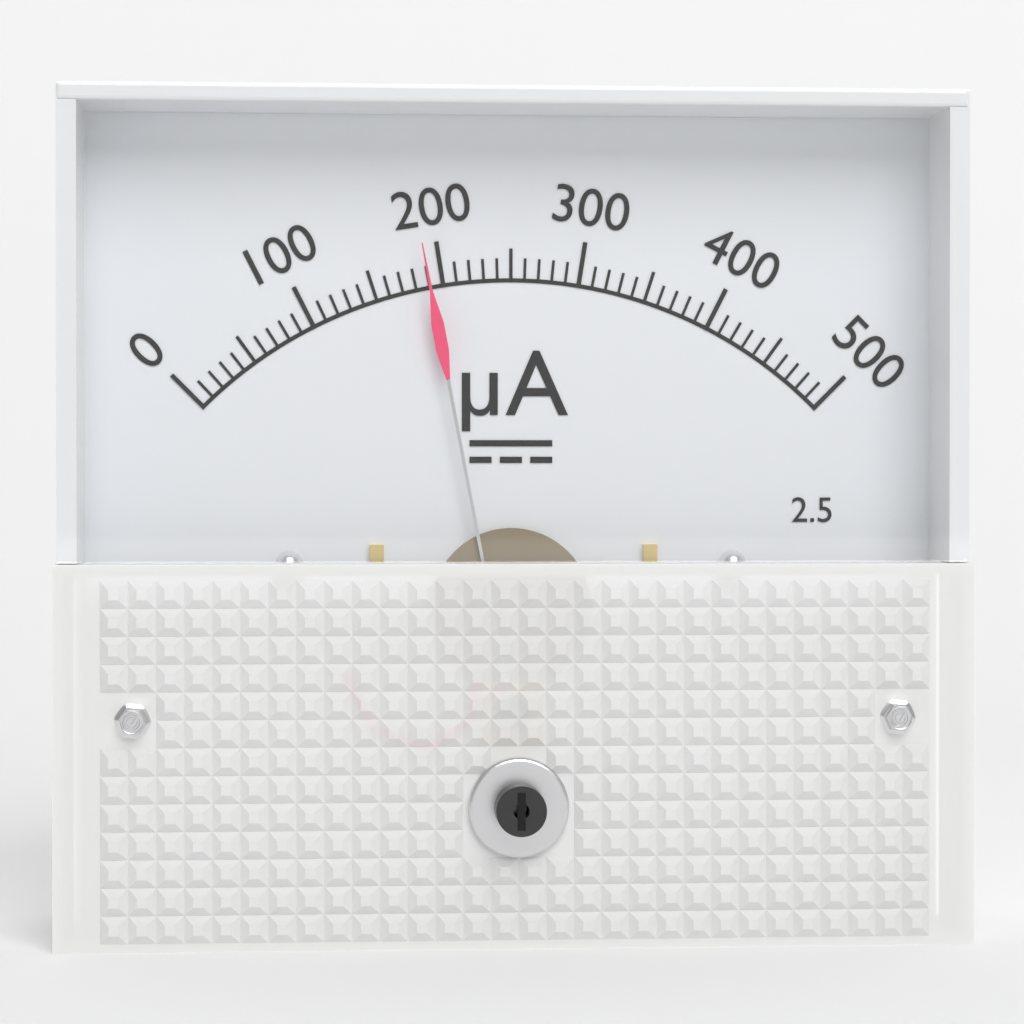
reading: 190 µA
